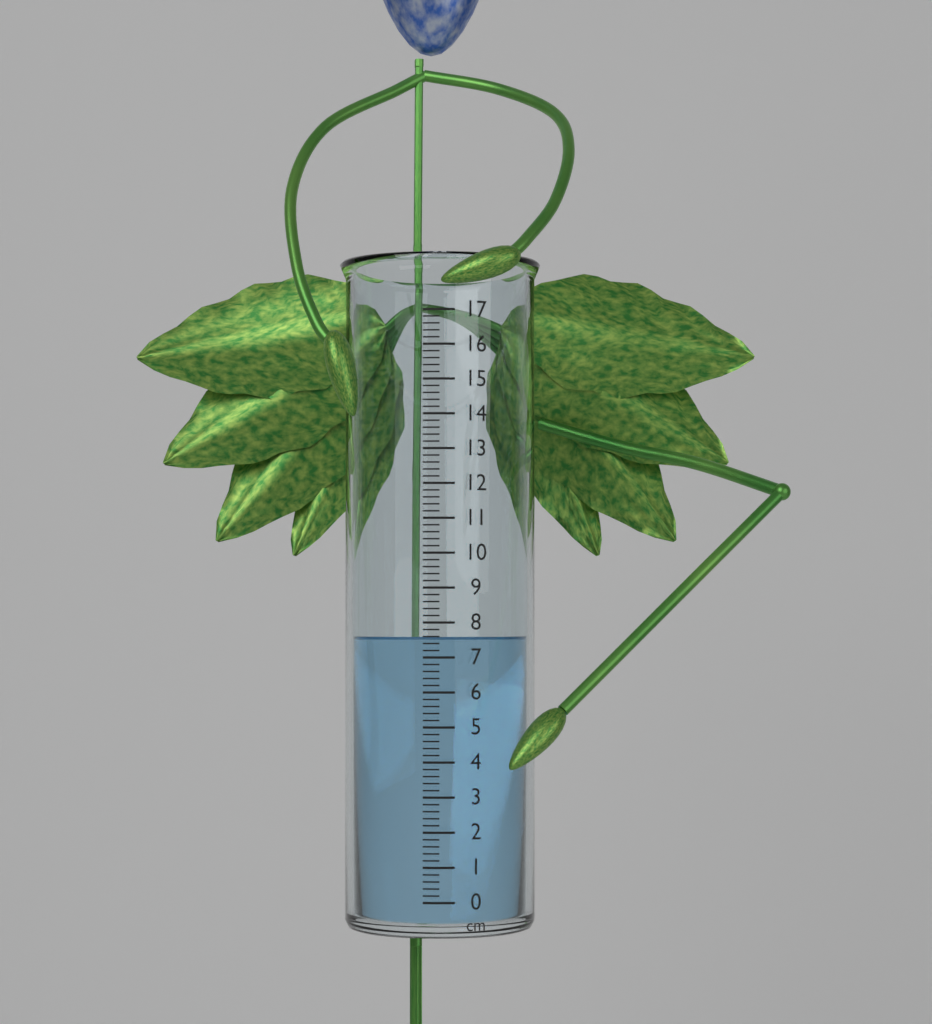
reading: 7.6 cm
